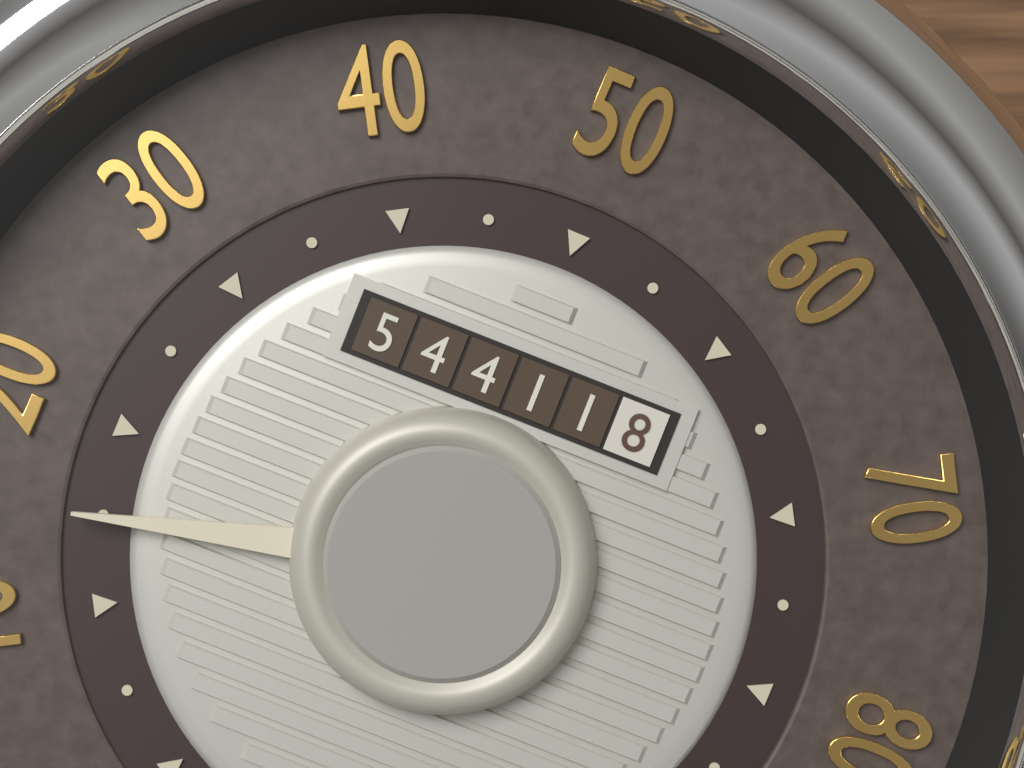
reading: 15 mph
